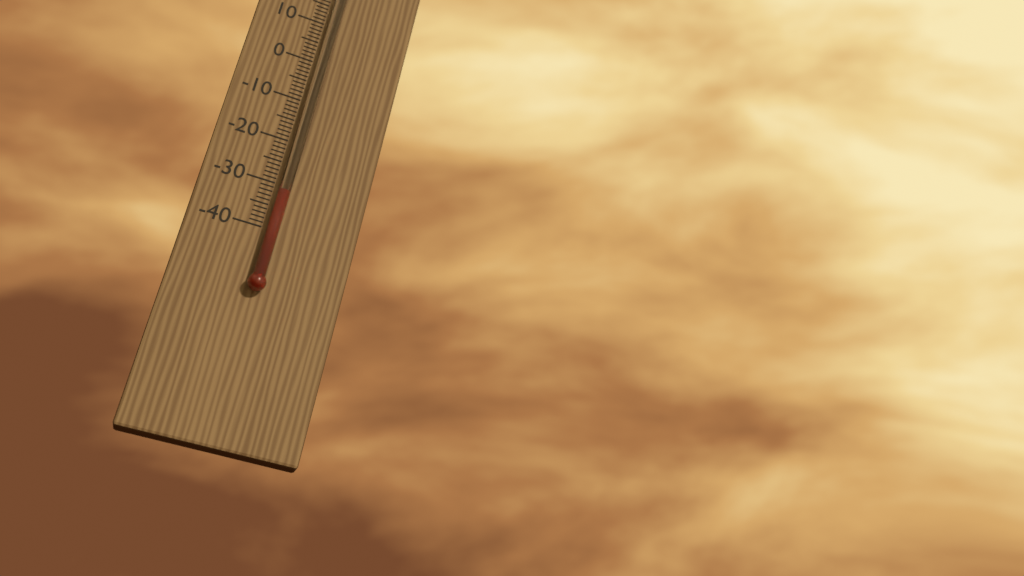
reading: -32 °C
